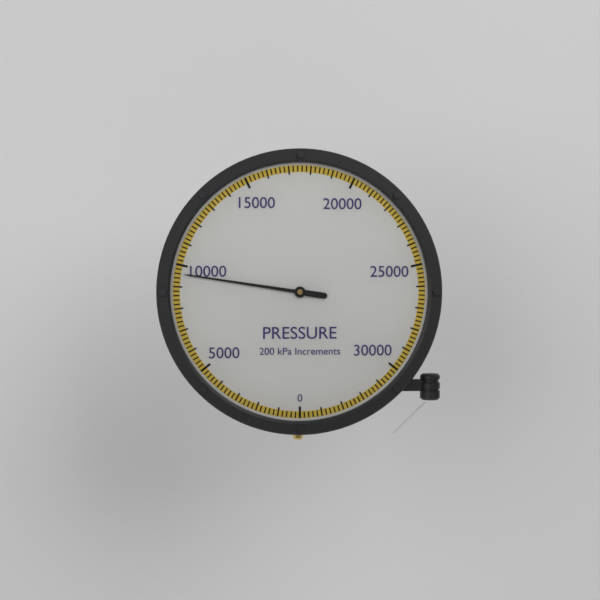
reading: 9600 kPa
